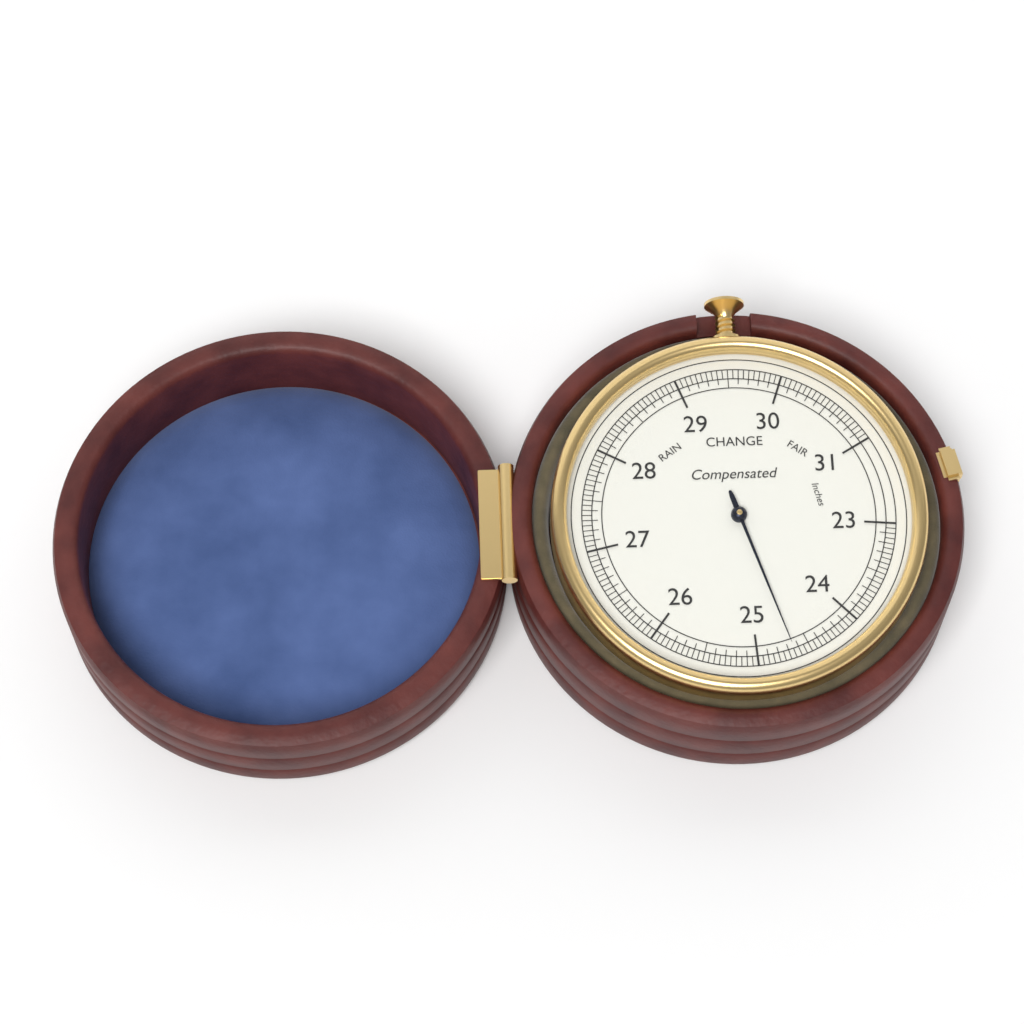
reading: 24.65 inches
